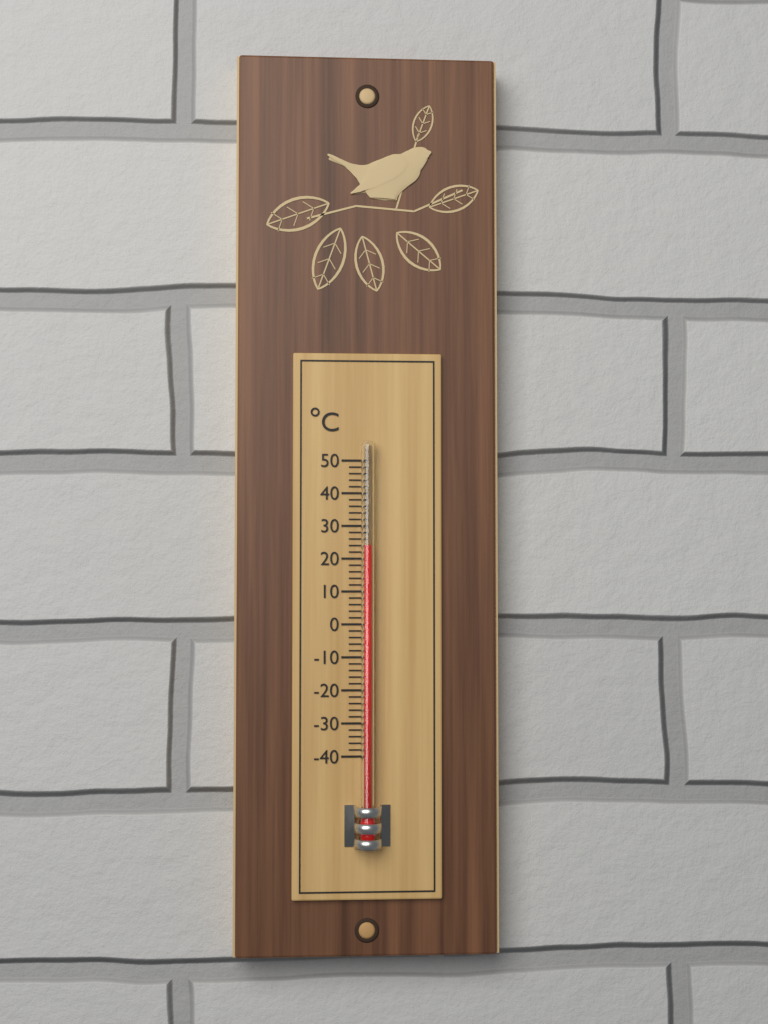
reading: 24 °C
